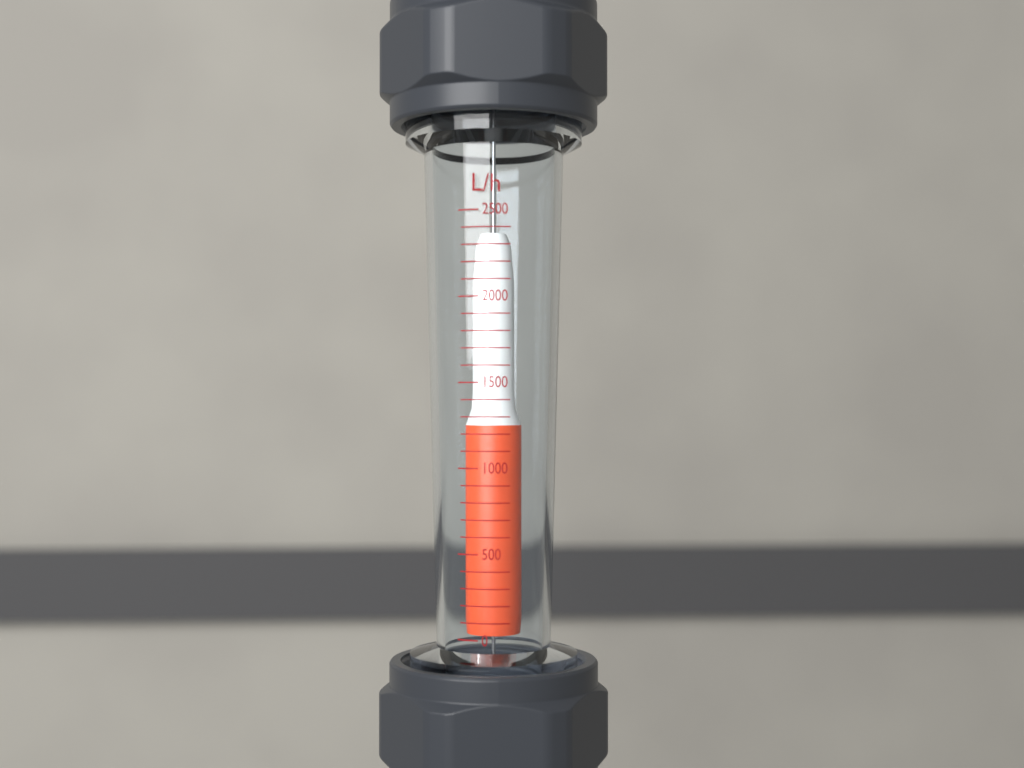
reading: 2400 L/h
